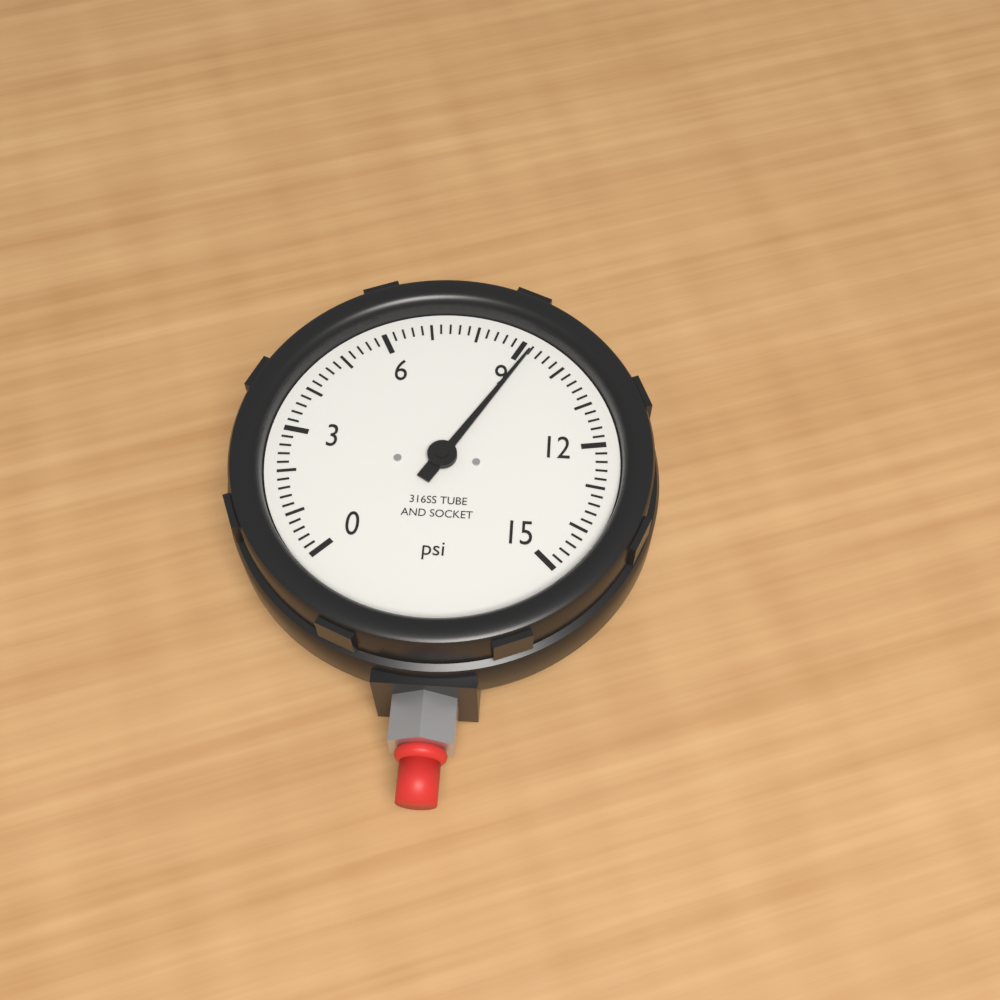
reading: 9.2 psi
